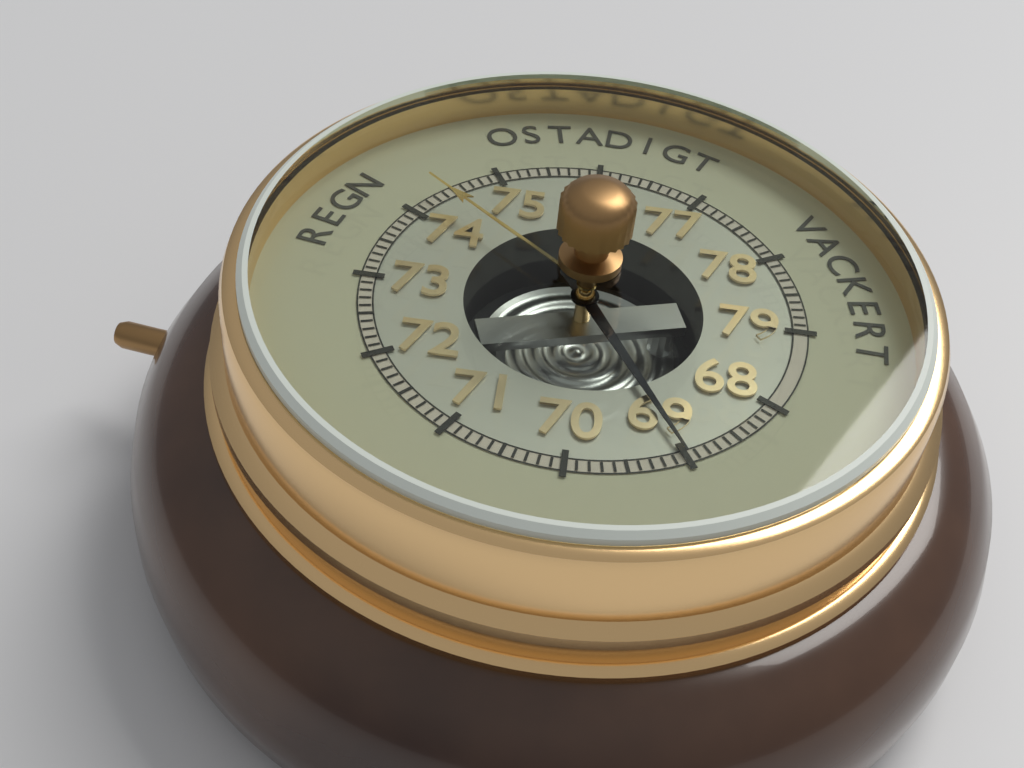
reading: 69.0 (no unit)
